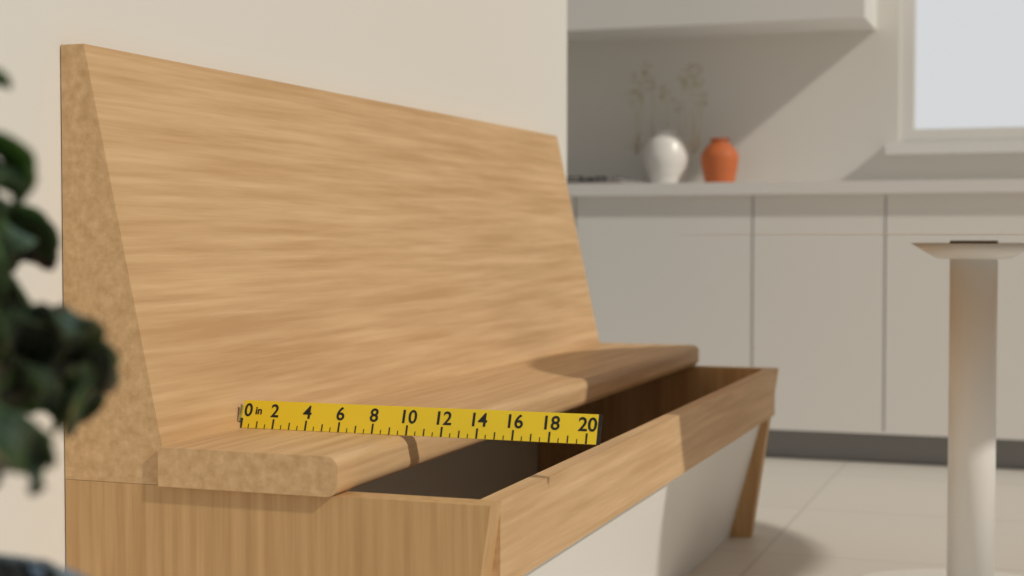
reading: 10.0 in
